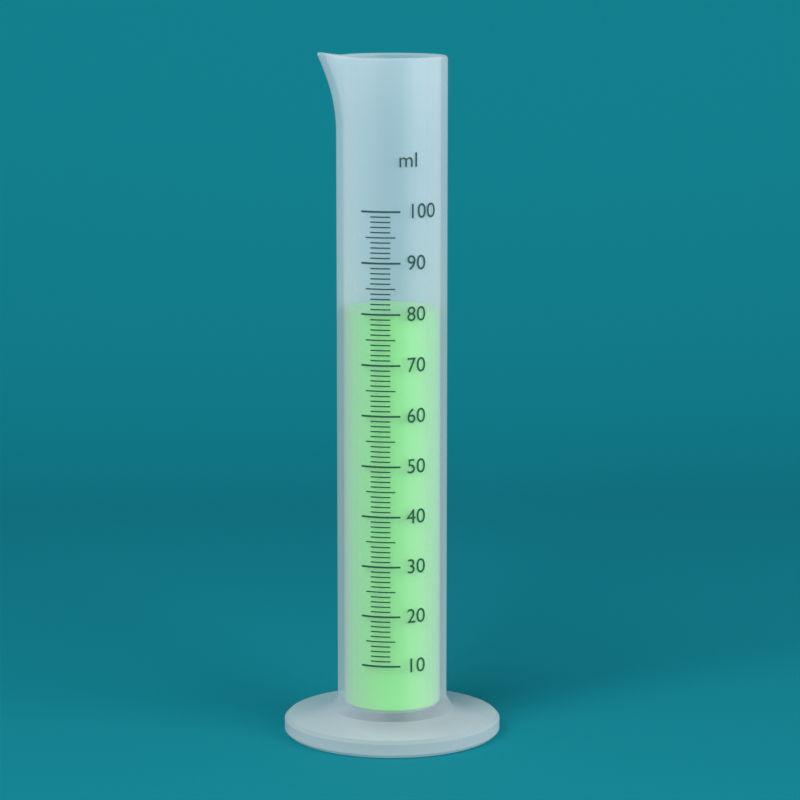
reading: 80 ml
